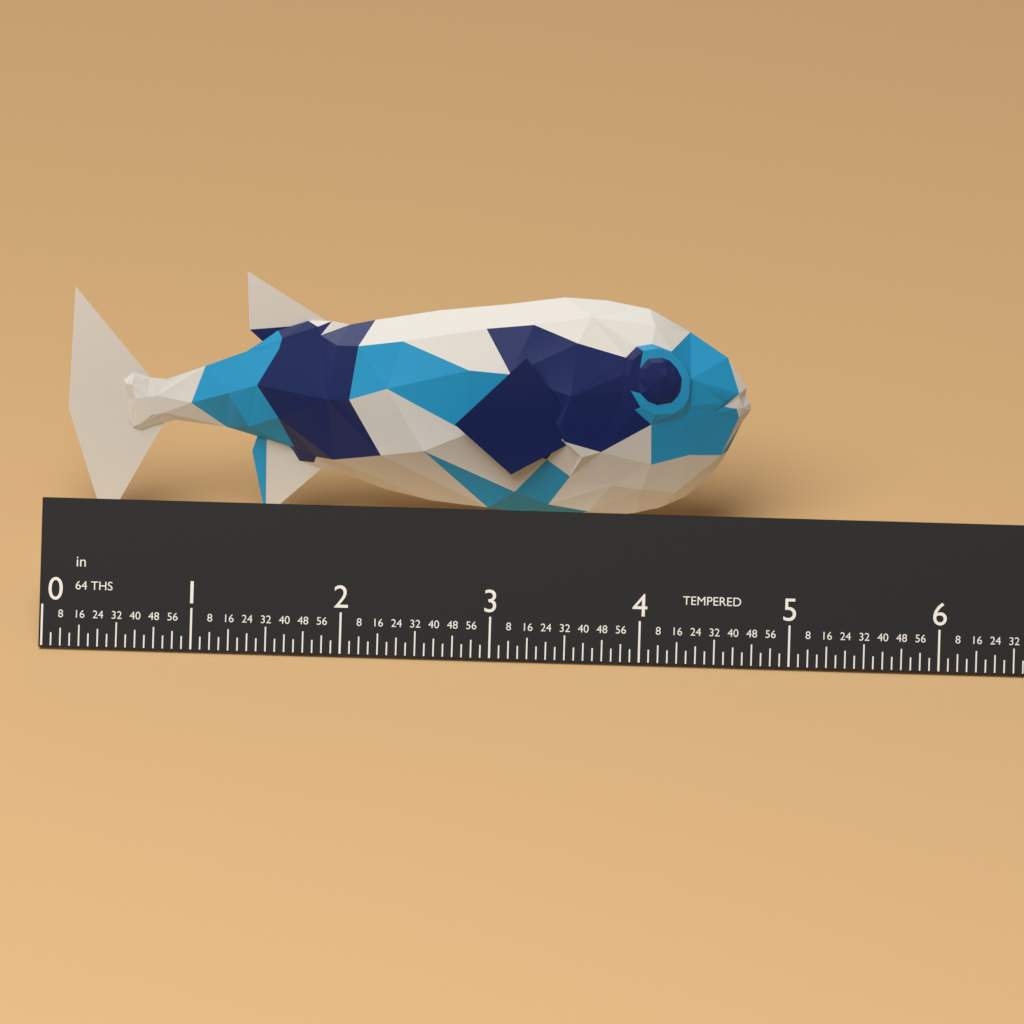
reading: 4.6250 in
